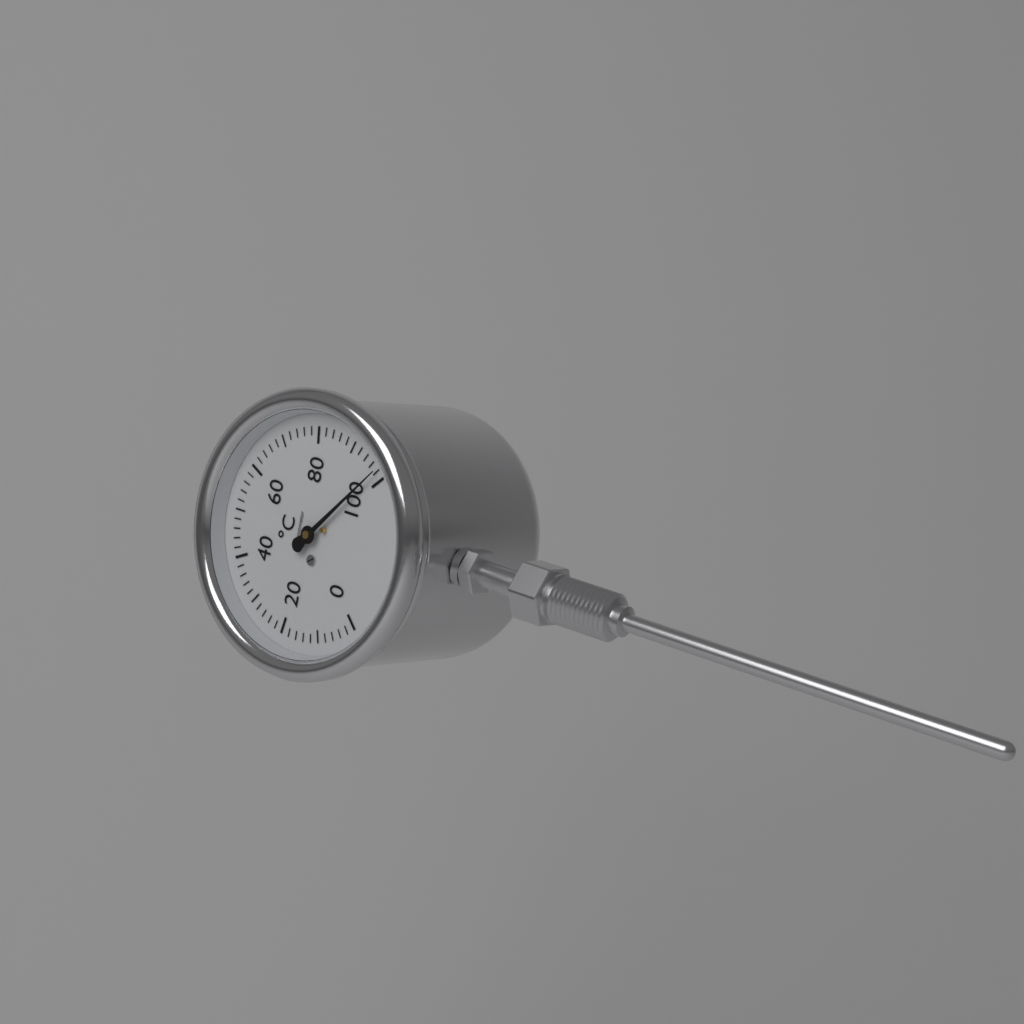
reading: 98 °C
